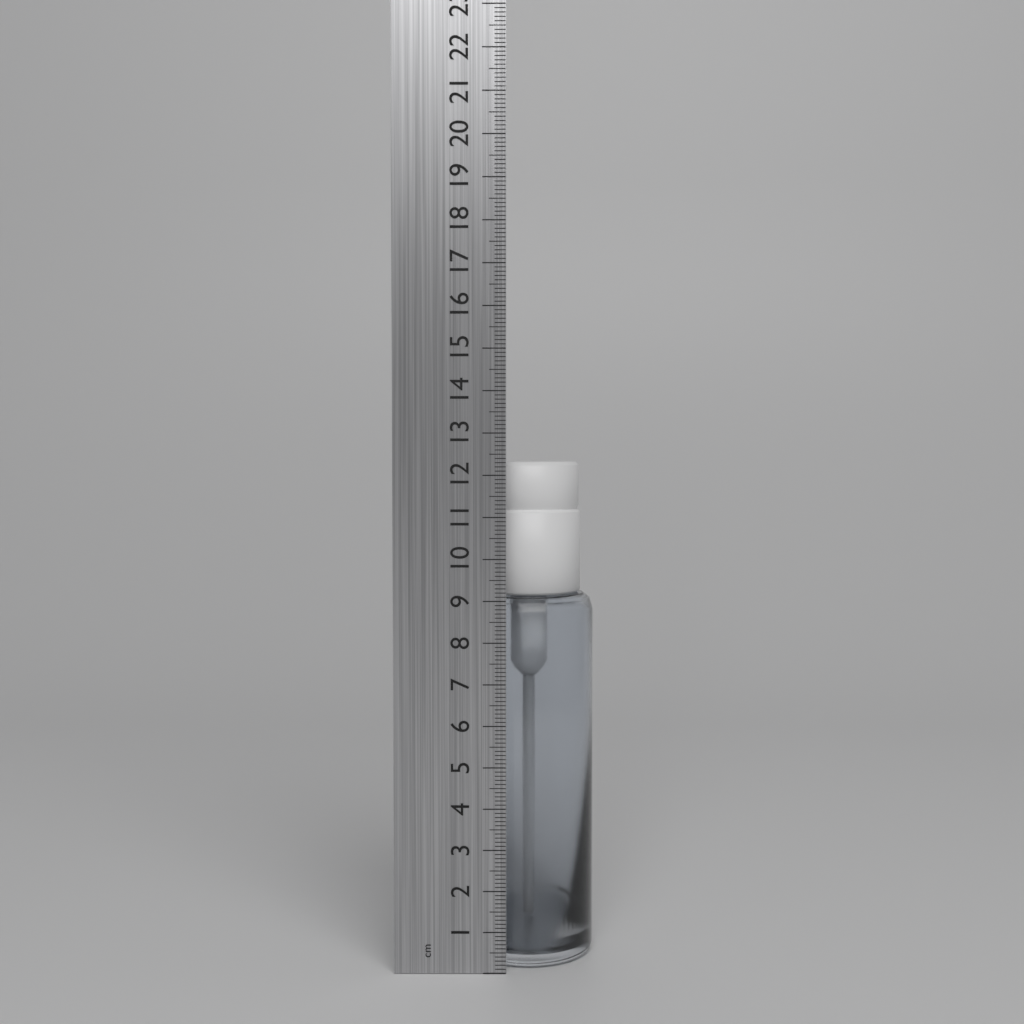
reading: 12.3 cm
